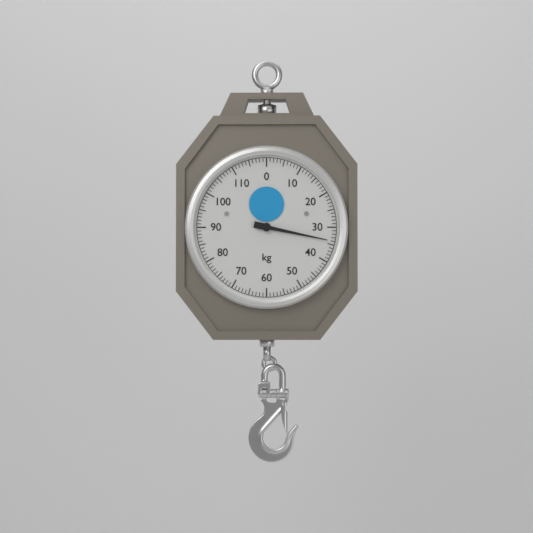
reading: 34 kg
